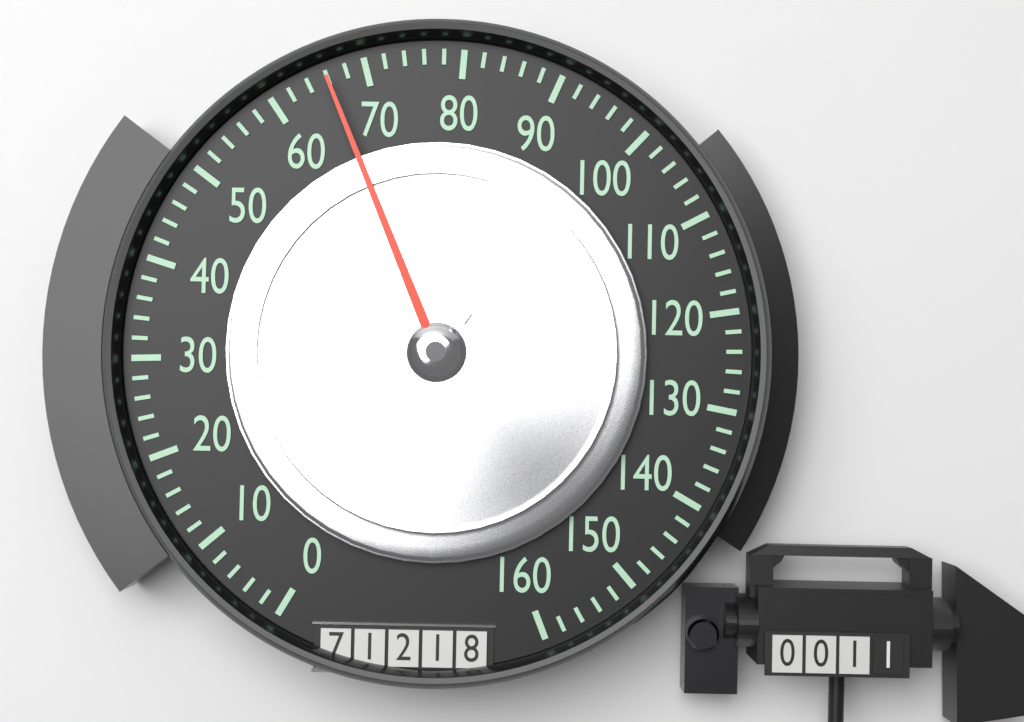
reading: 66 (no unit)
